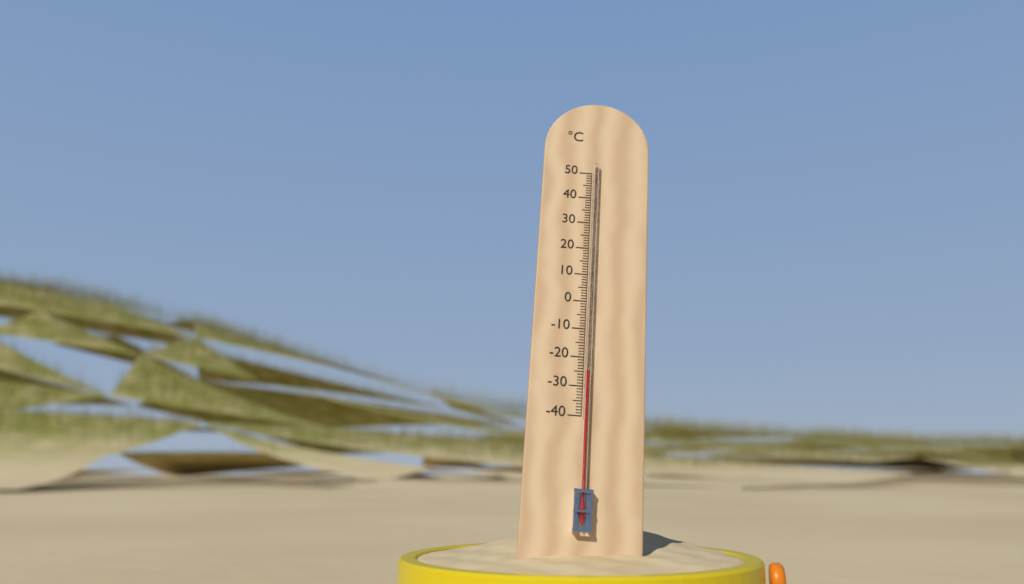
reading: -25 °C
